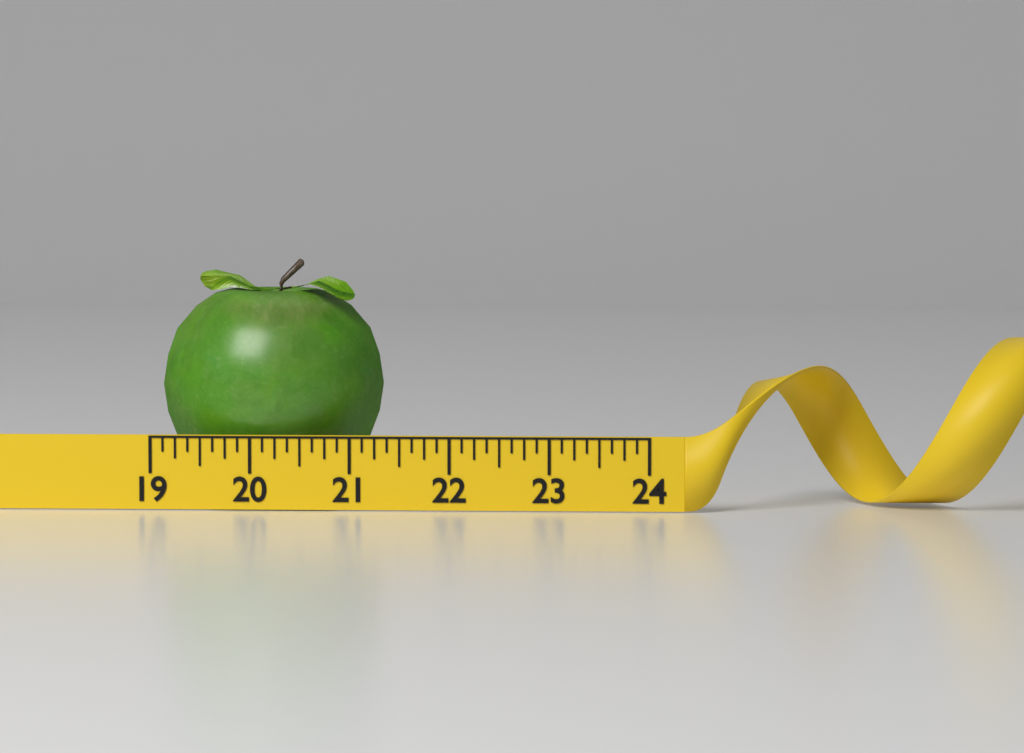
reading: 21.250 (no unit)
